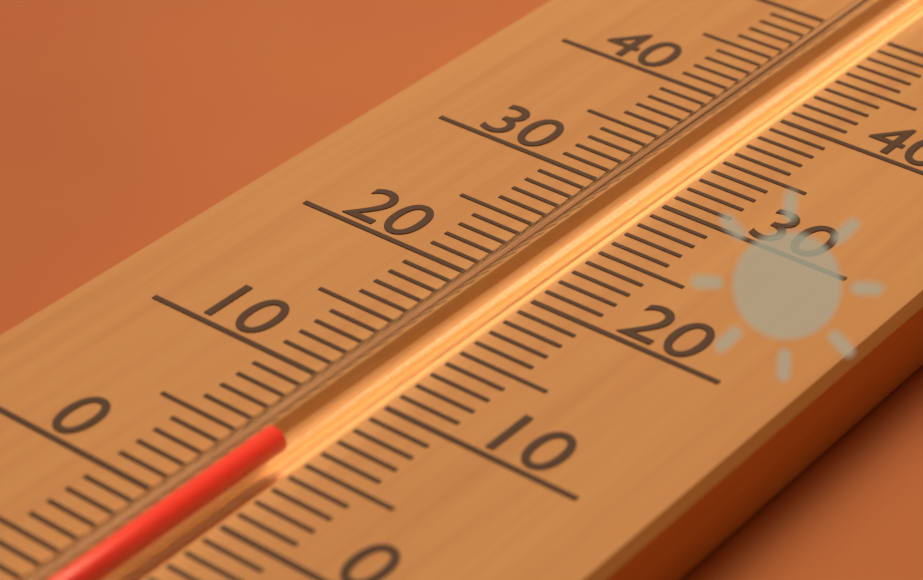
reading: 5 (no unit)
